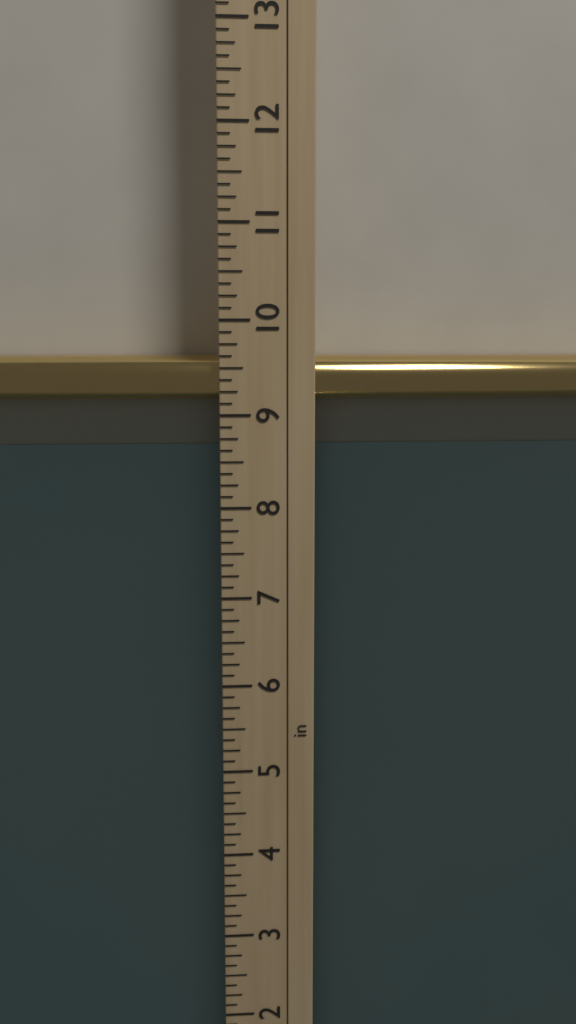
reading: 9.625 in
